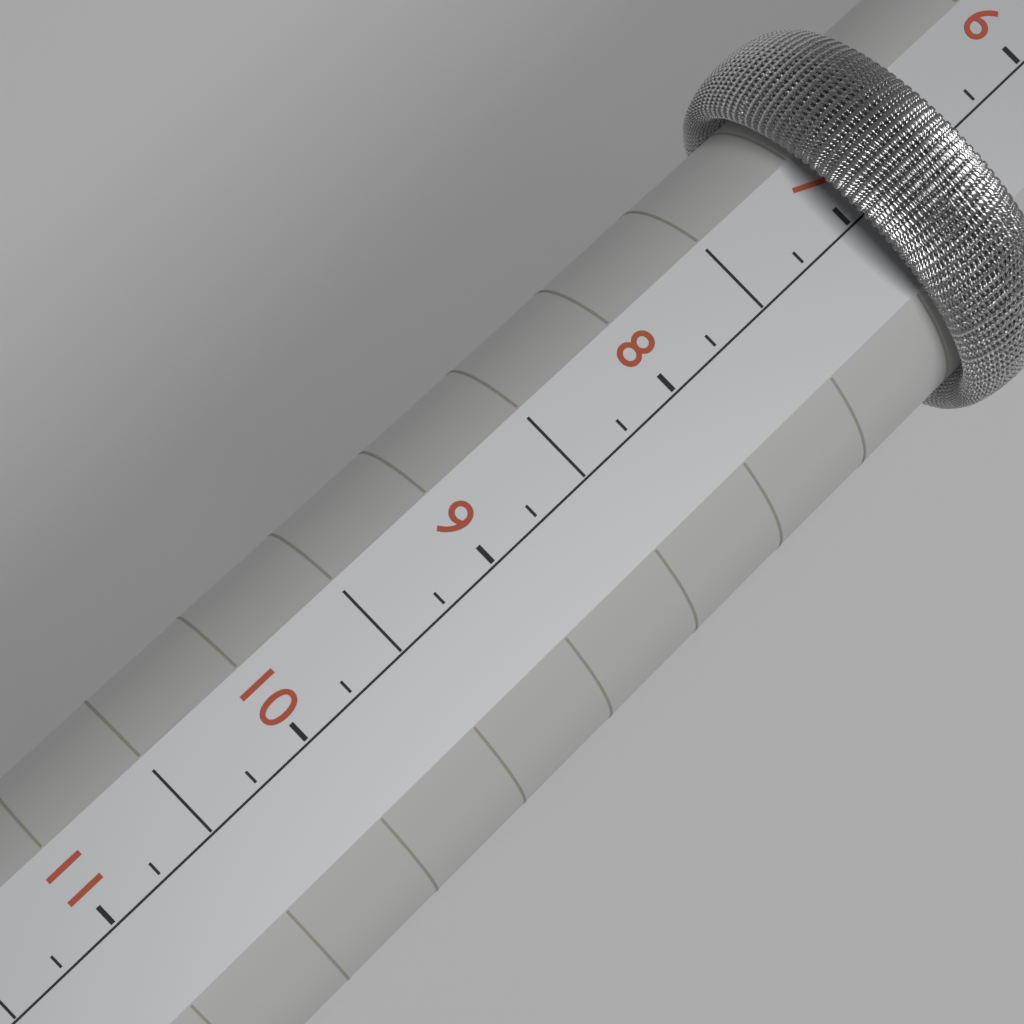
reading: 7.00 (no unit)
